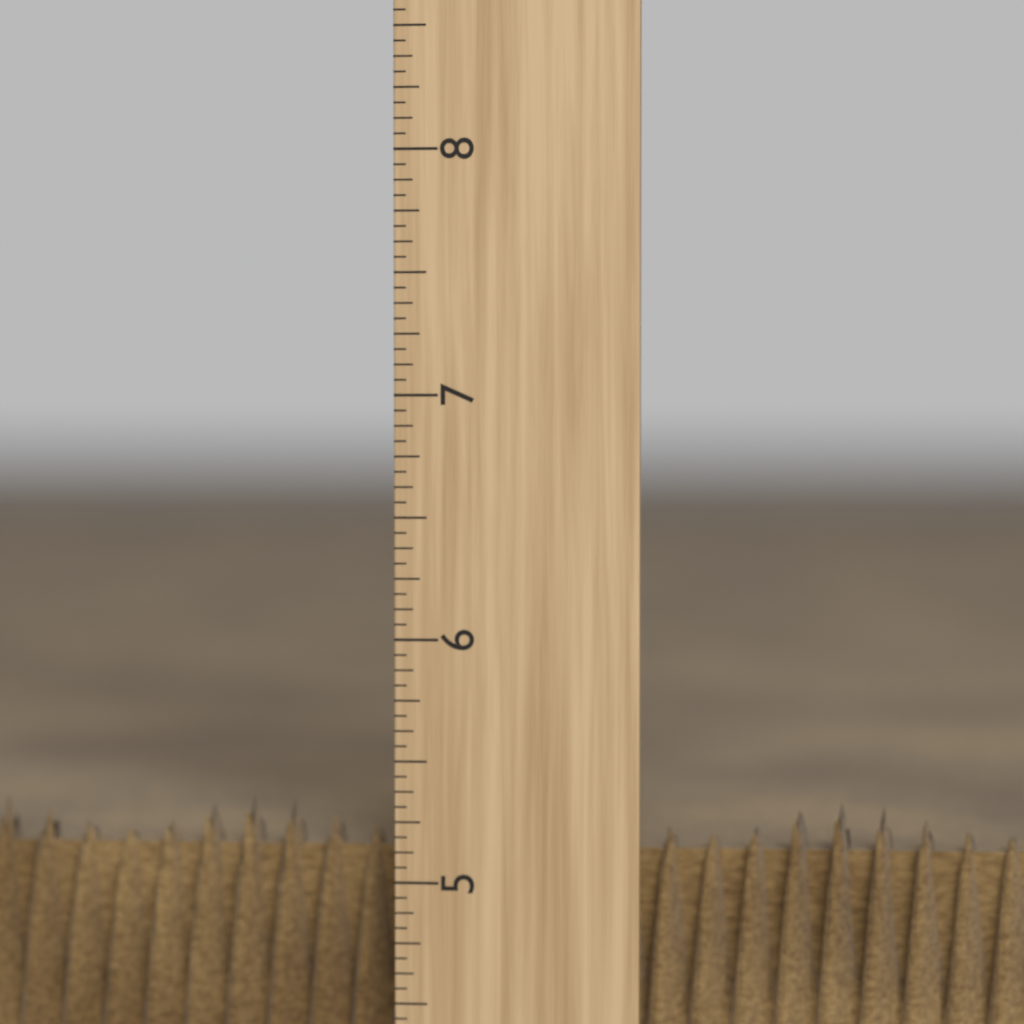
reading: 5.3125 inch
